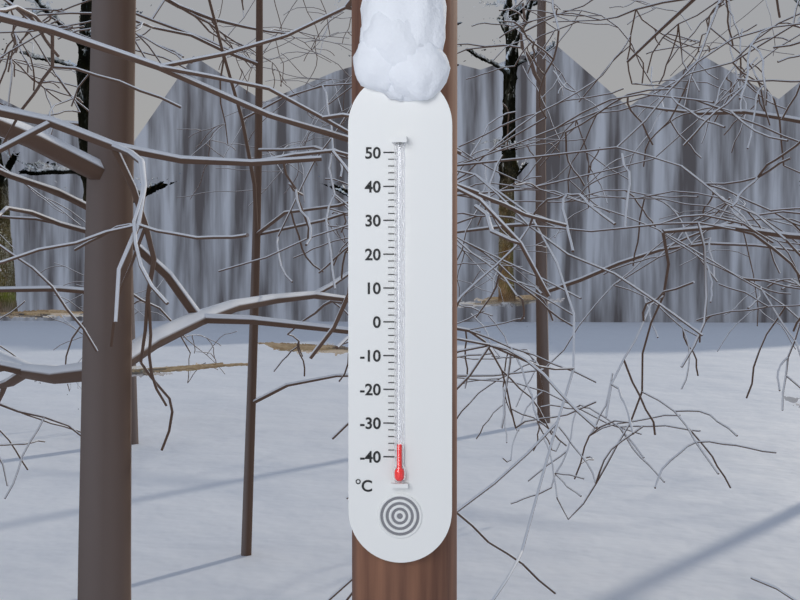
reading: -36 °C
